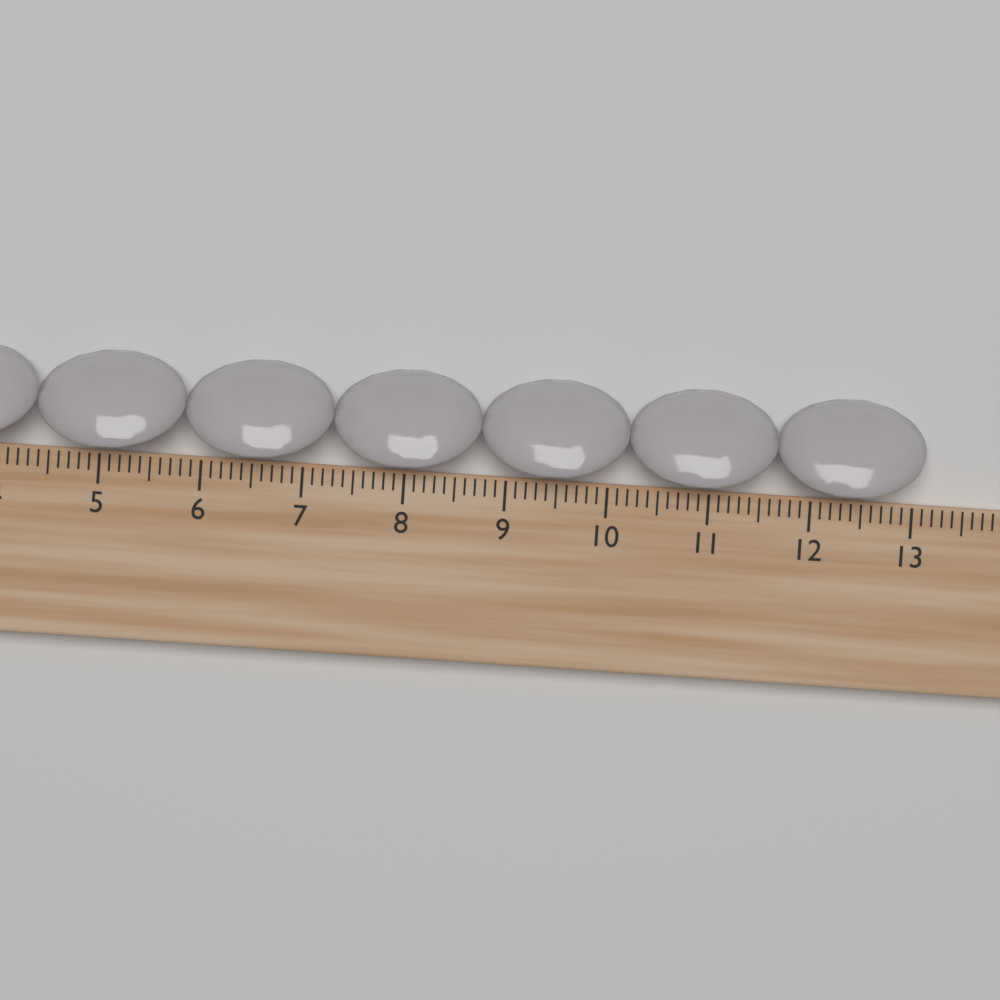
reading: 13.1 cm
